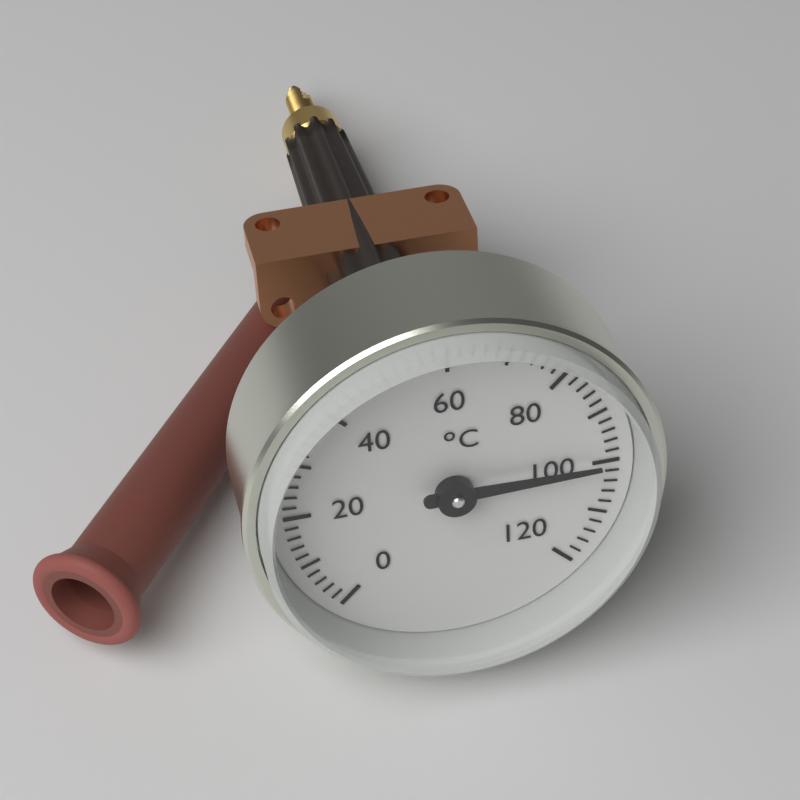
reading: 100 °C
